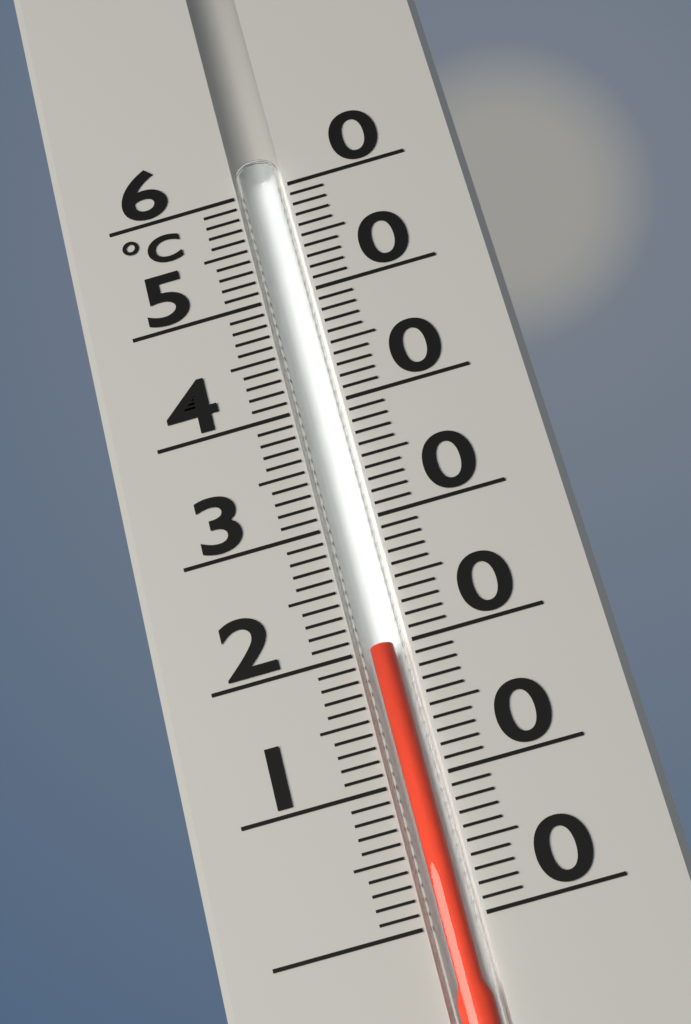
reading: 20 °C
